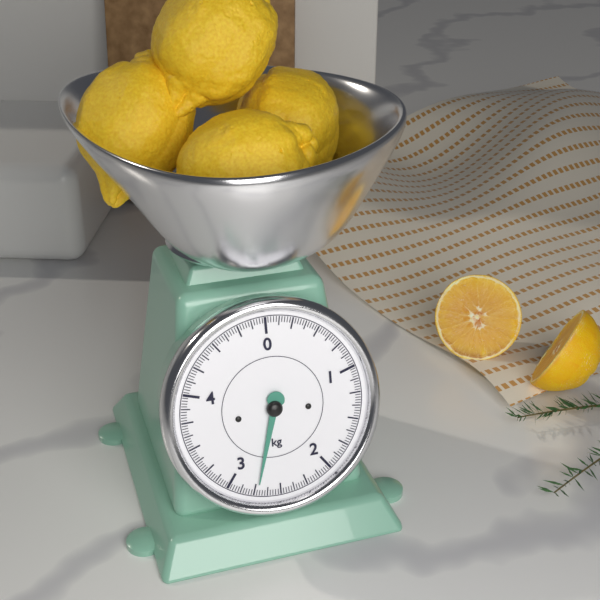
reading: 2.725 kg
